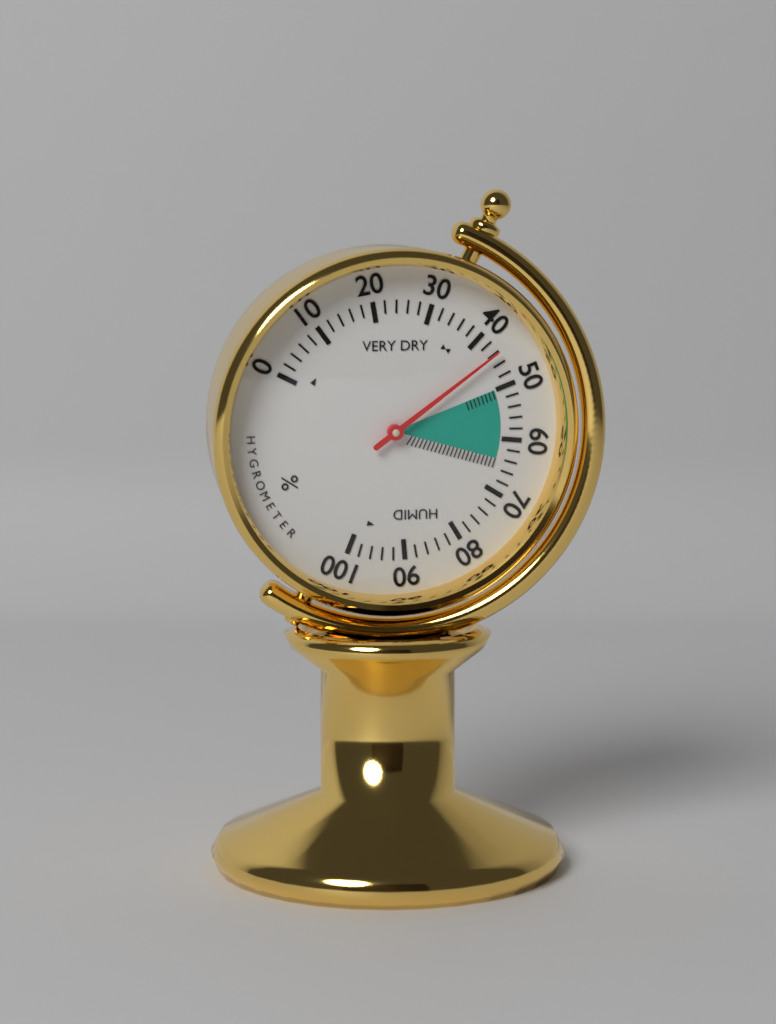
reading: 44 %
